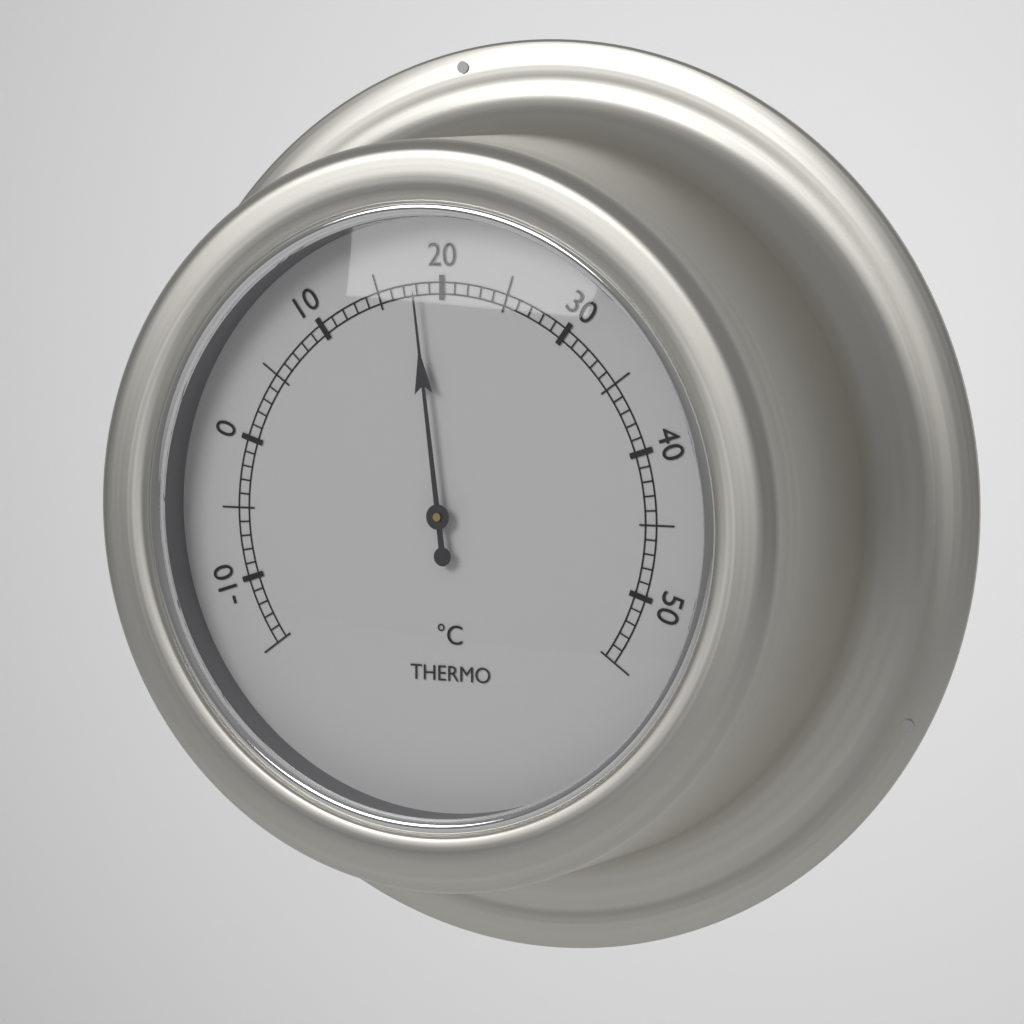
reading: 18 °C
